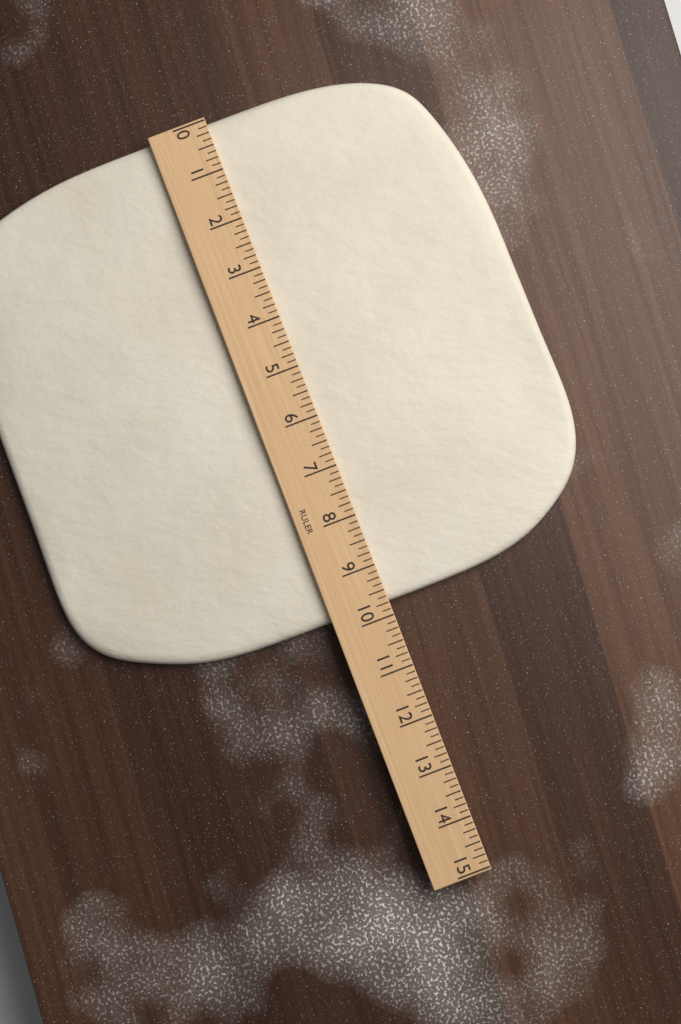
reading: 9.750 (no unit)
